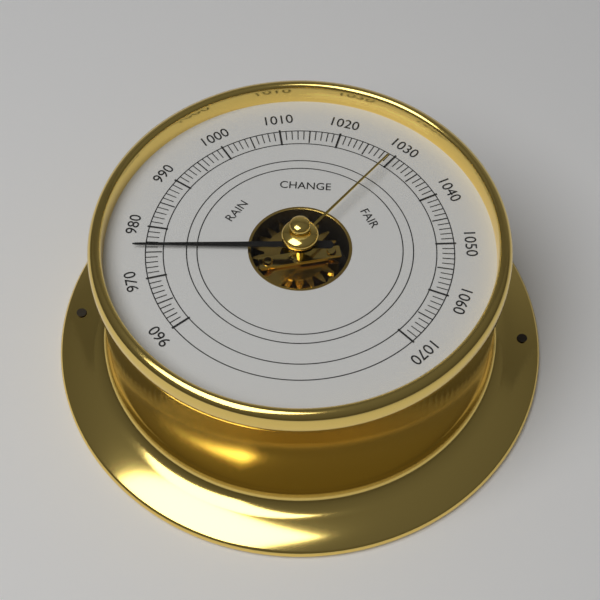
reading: 976 (no unit)
